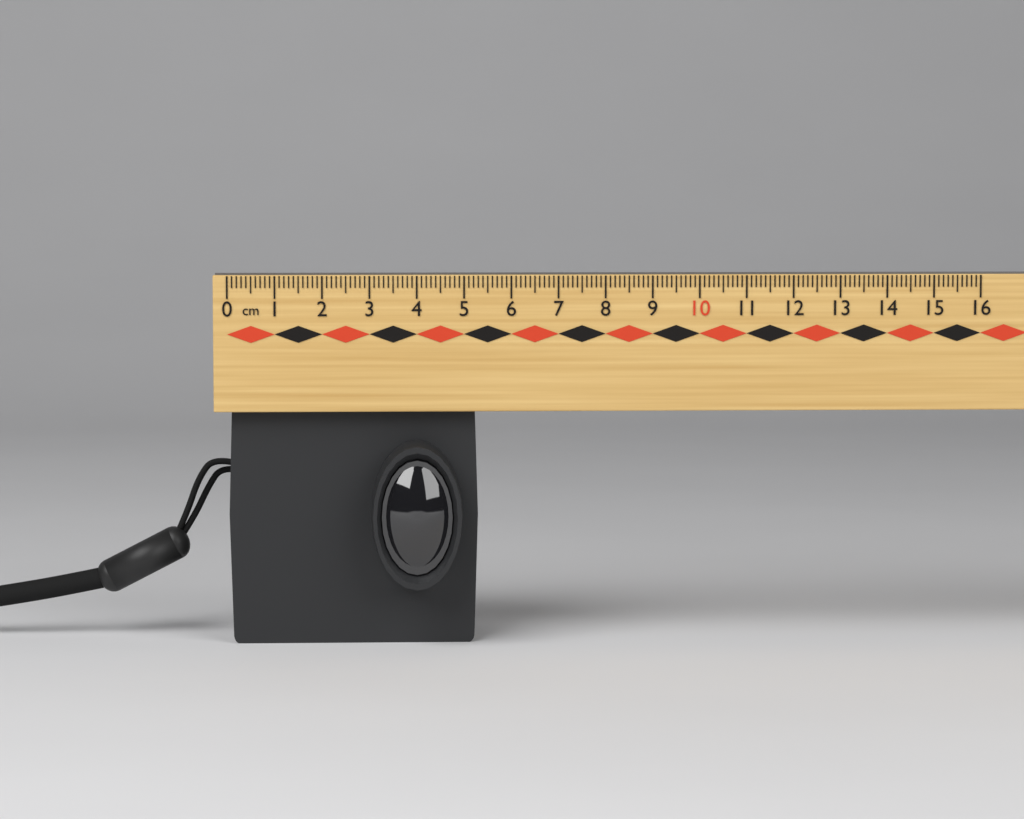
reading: 5.3 cm
